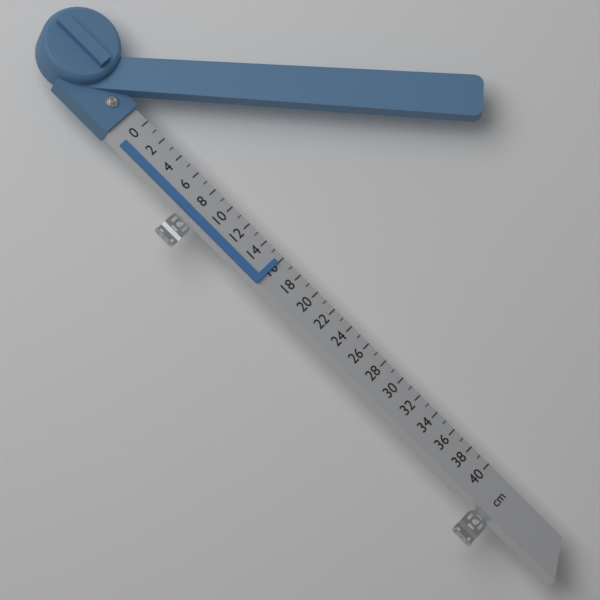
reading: 16 cm
